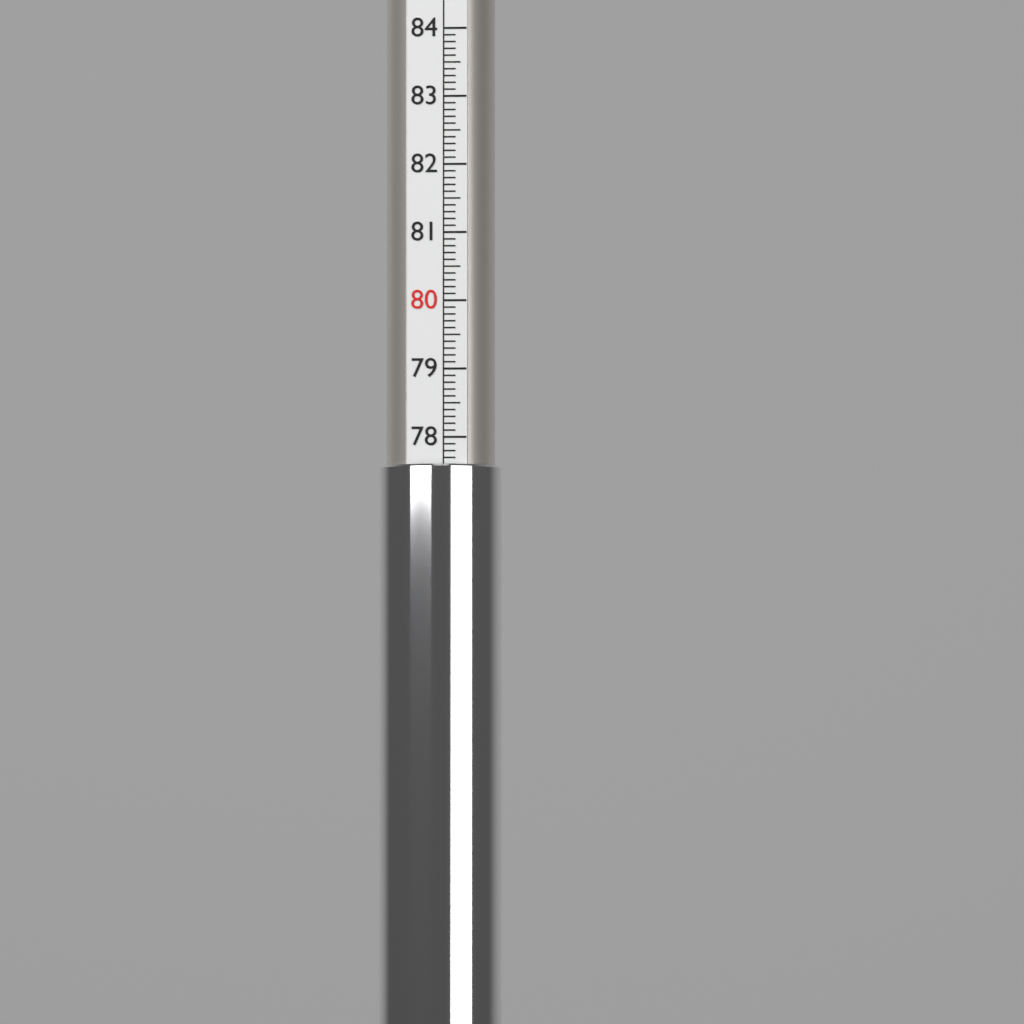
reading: 77.6 (no unit)
